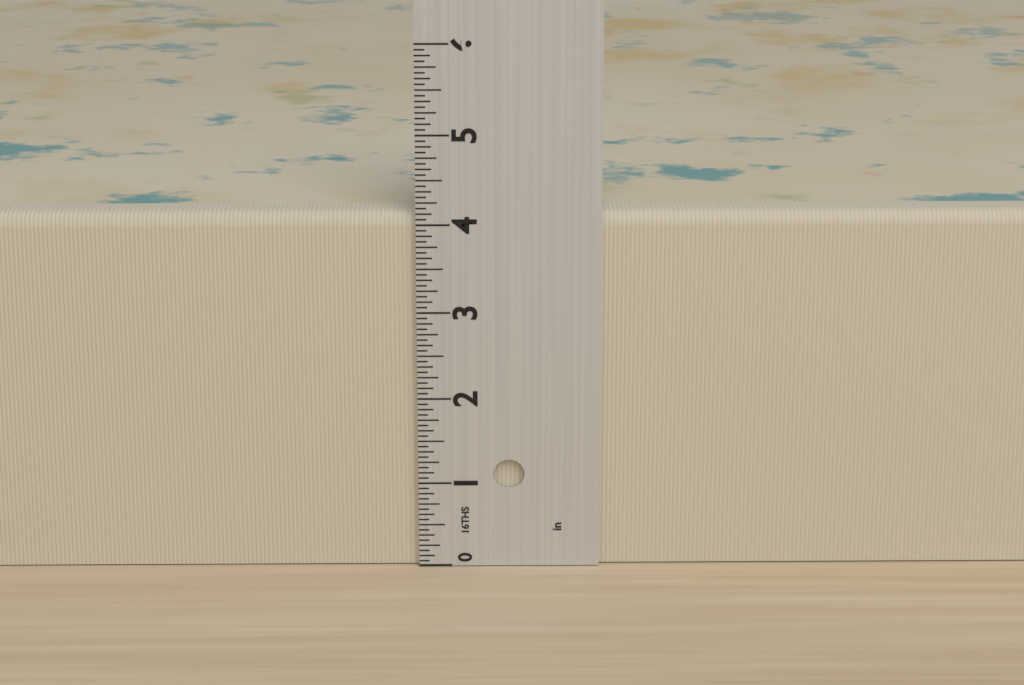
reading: 4.1250 in
